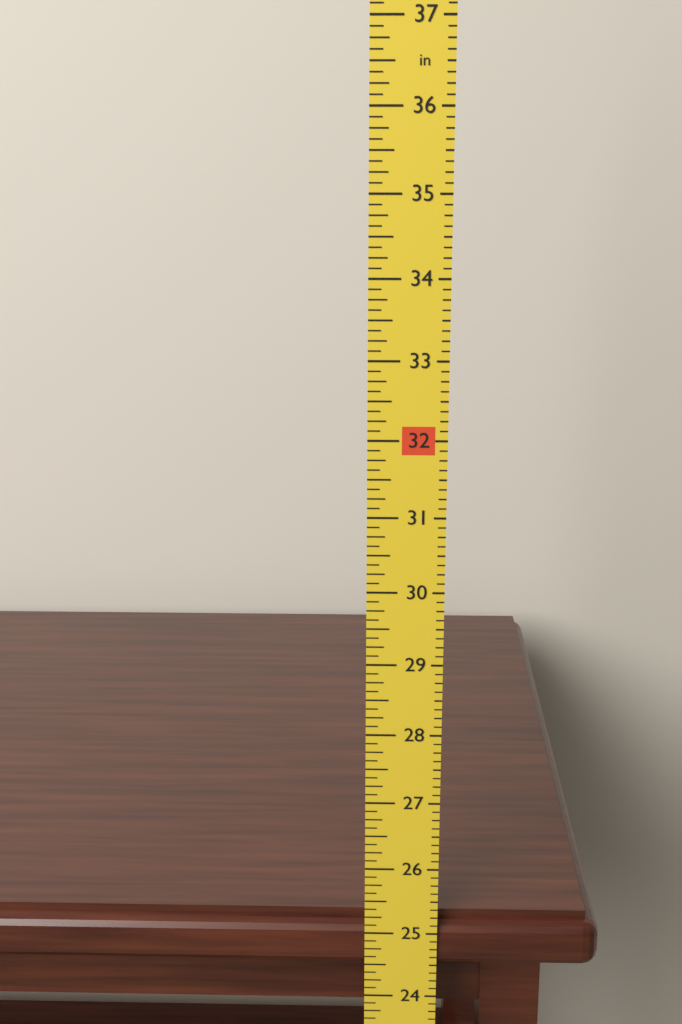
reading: 25.250 in
